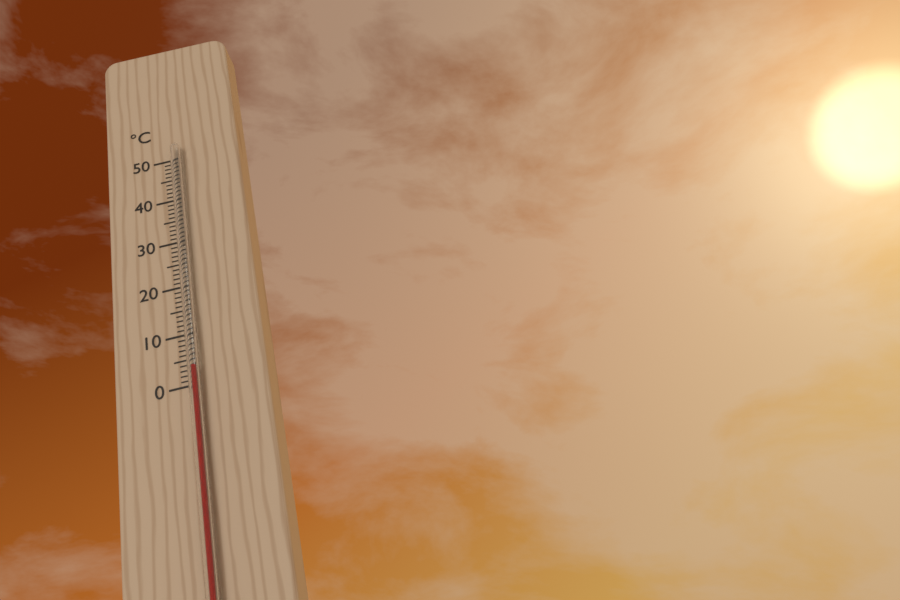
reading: 3 °C
